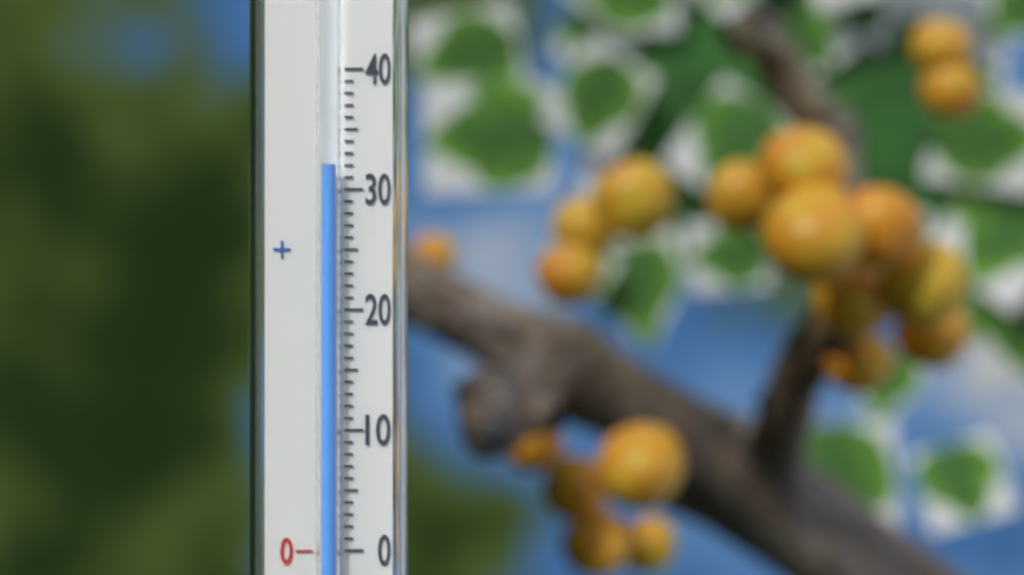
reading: 32 (no unit)
